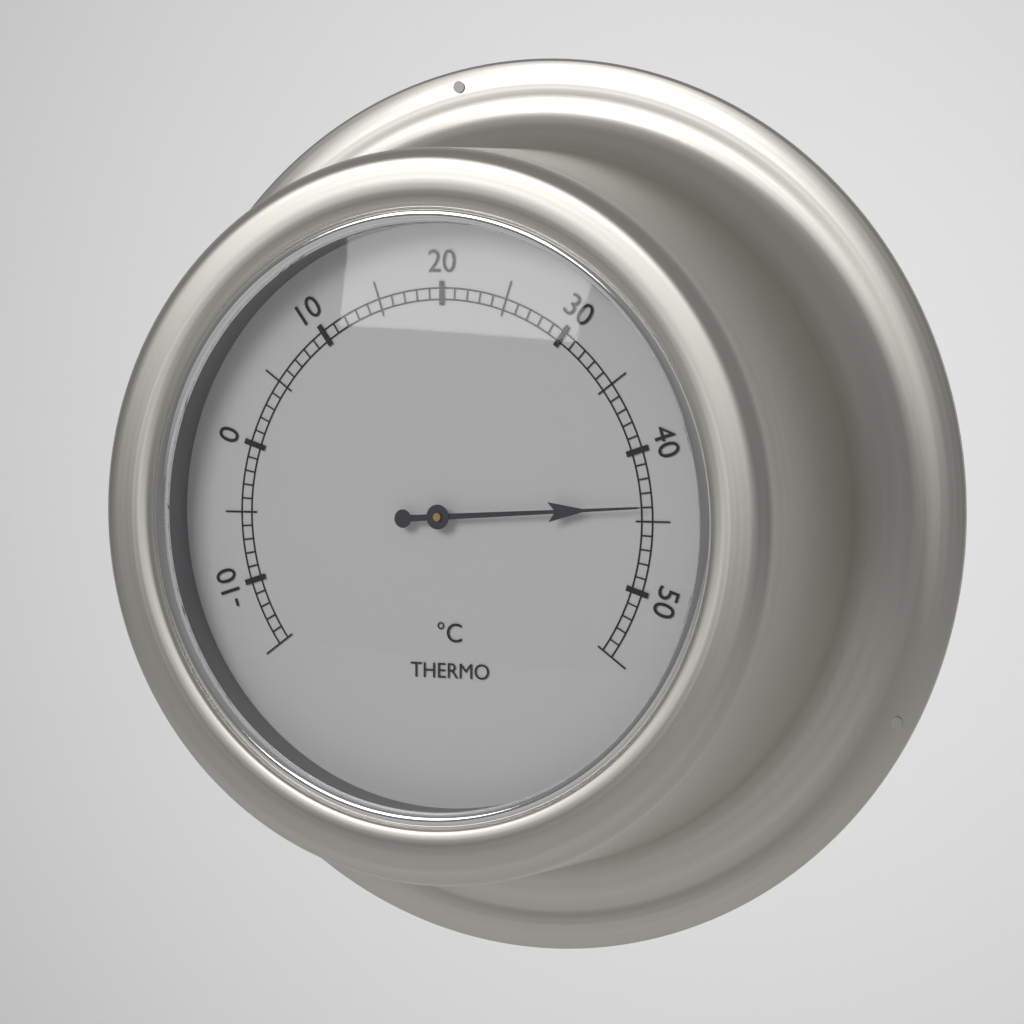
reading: 44 °C
